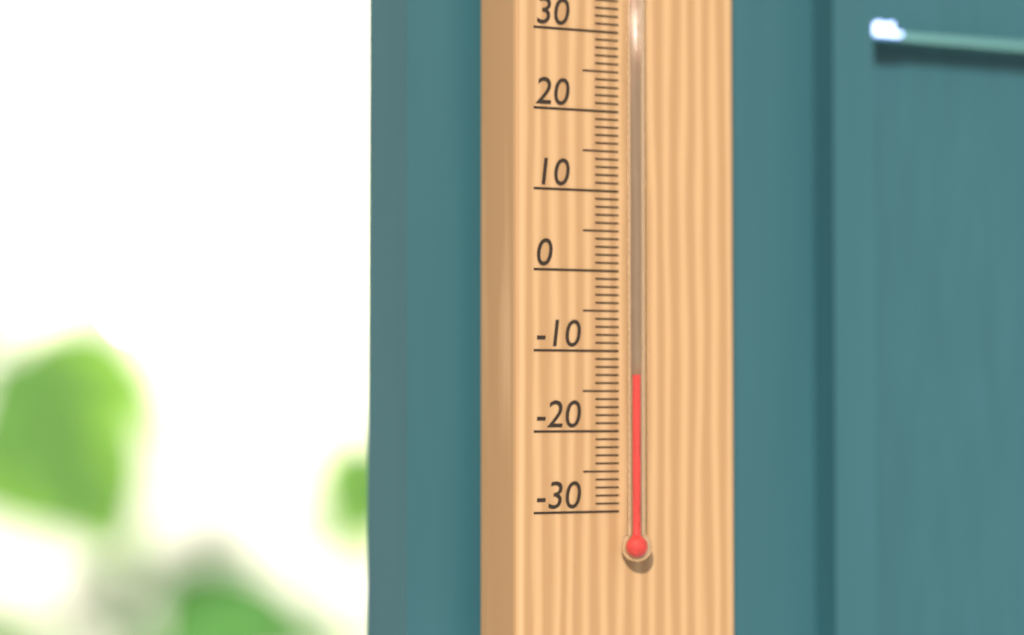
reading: -13 °C
